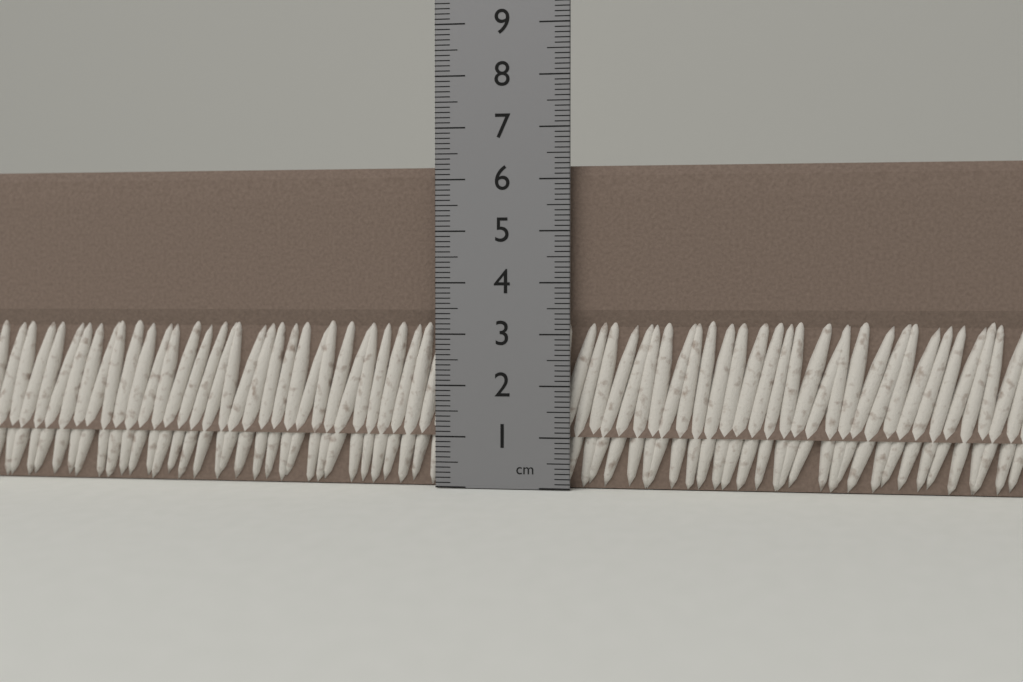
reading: 6.3 cm
